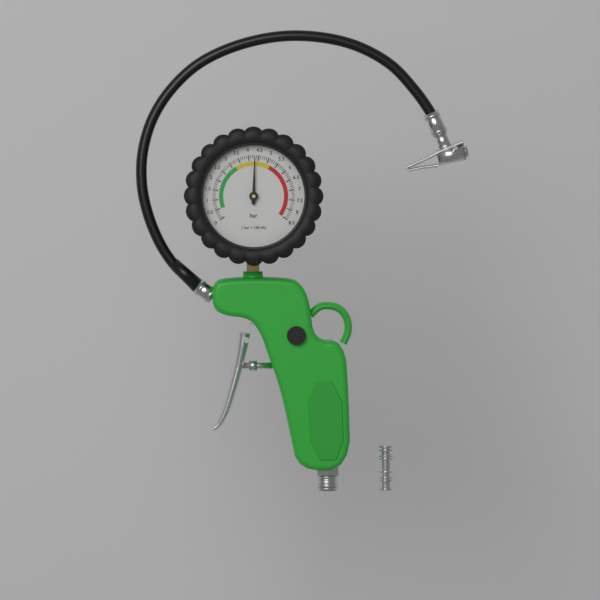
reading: 4.3 bar
